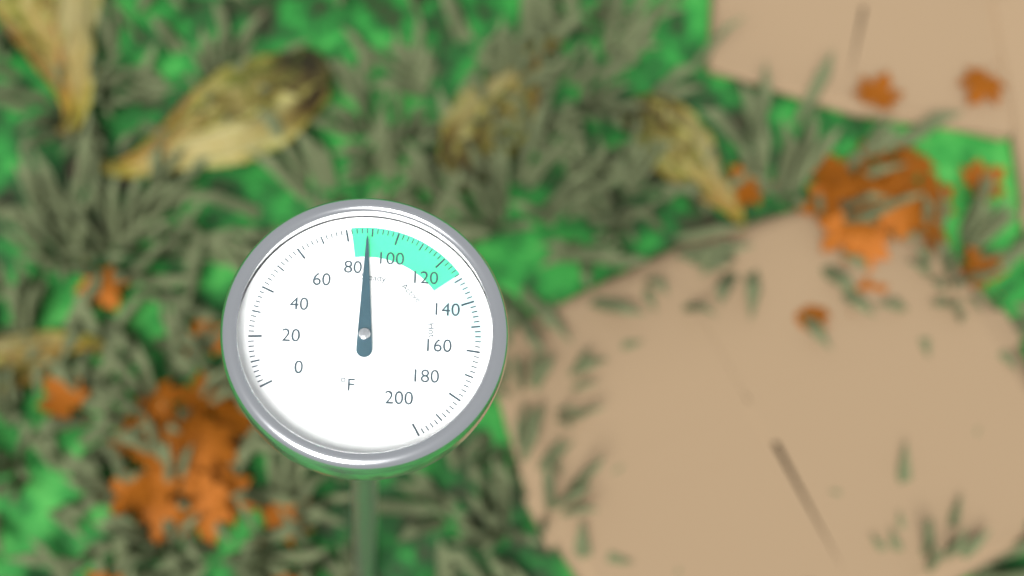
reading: 88 °F
